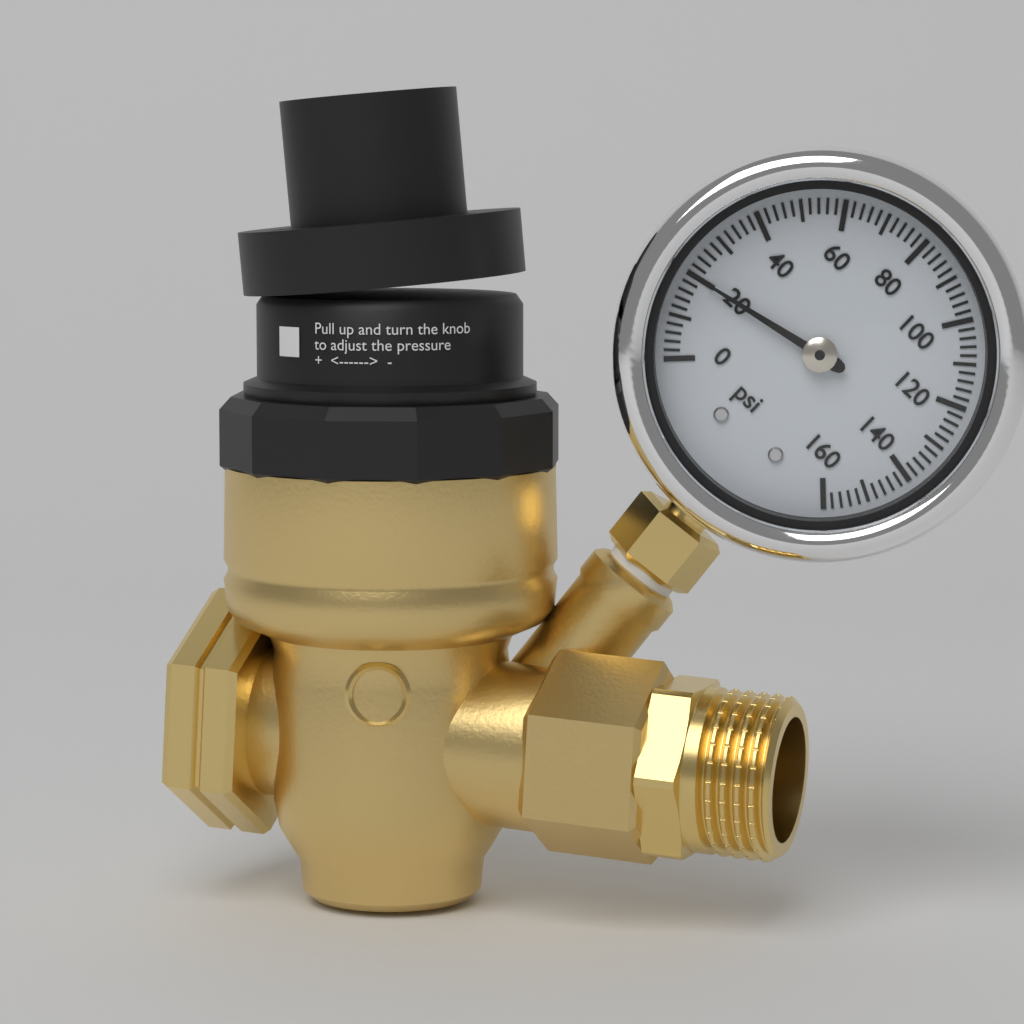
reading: 20 psi
